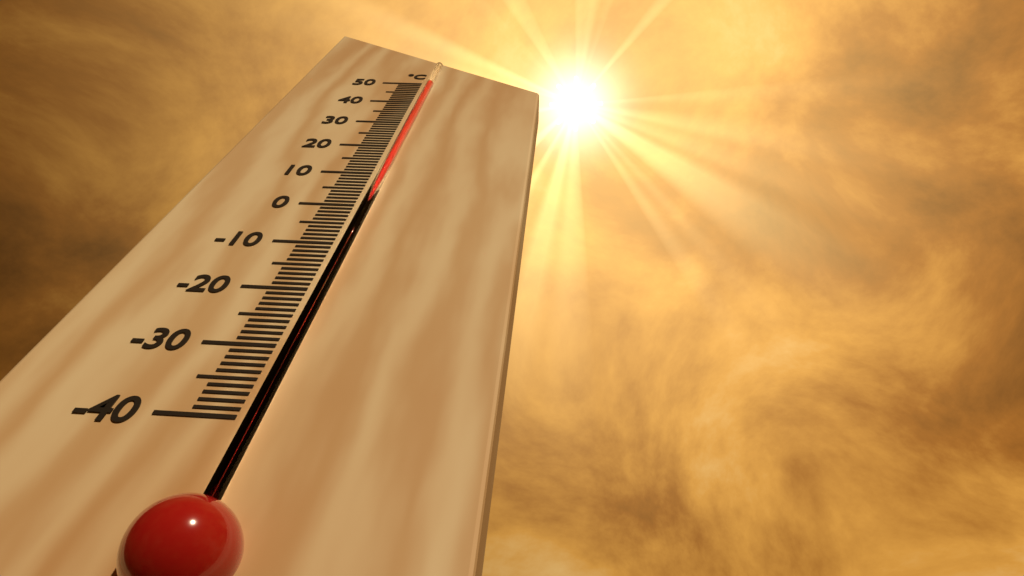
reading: 48 °C
